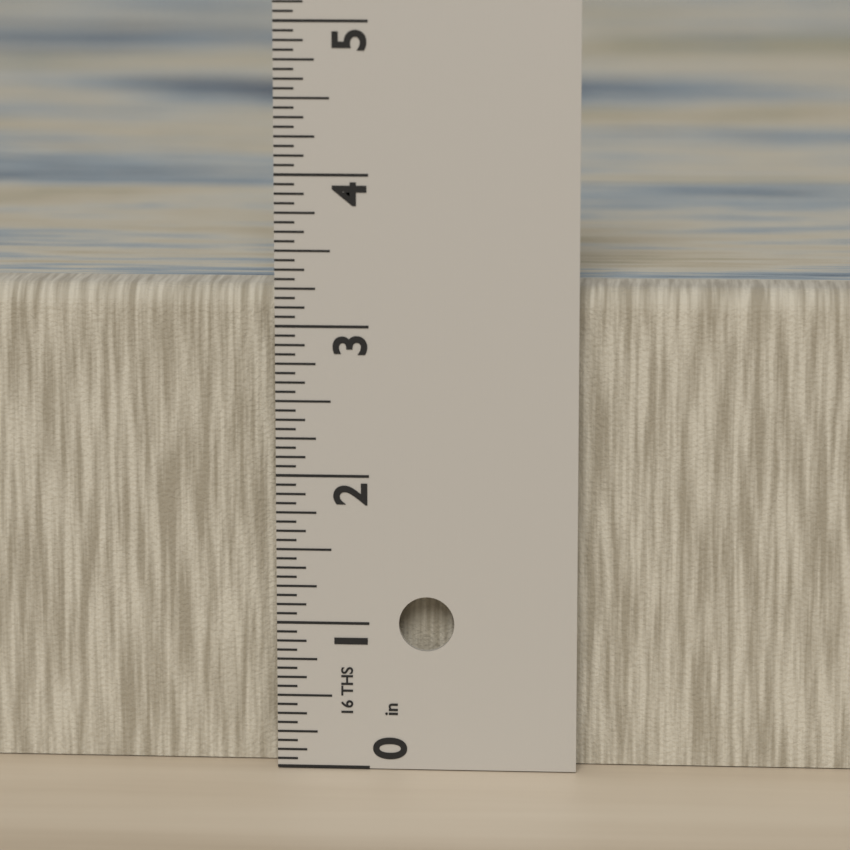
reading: 3.2500 in
